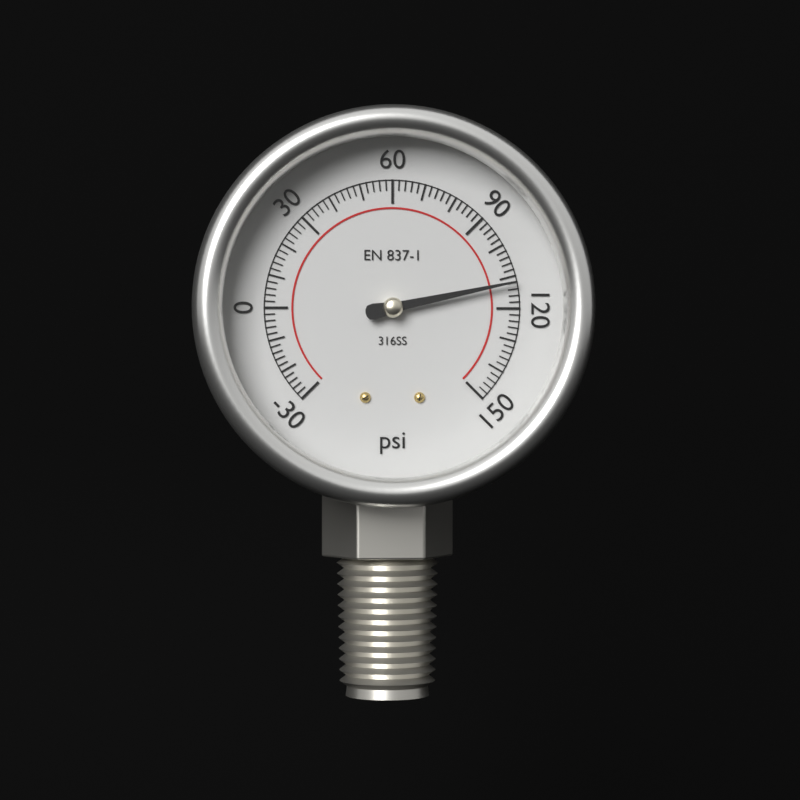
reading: 112 psi
